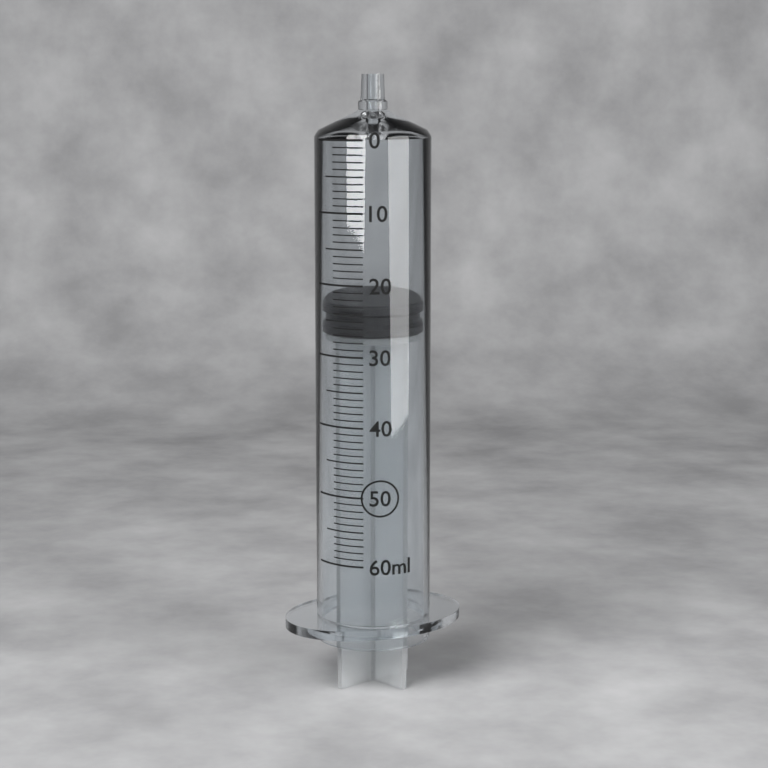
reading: 23 ml
